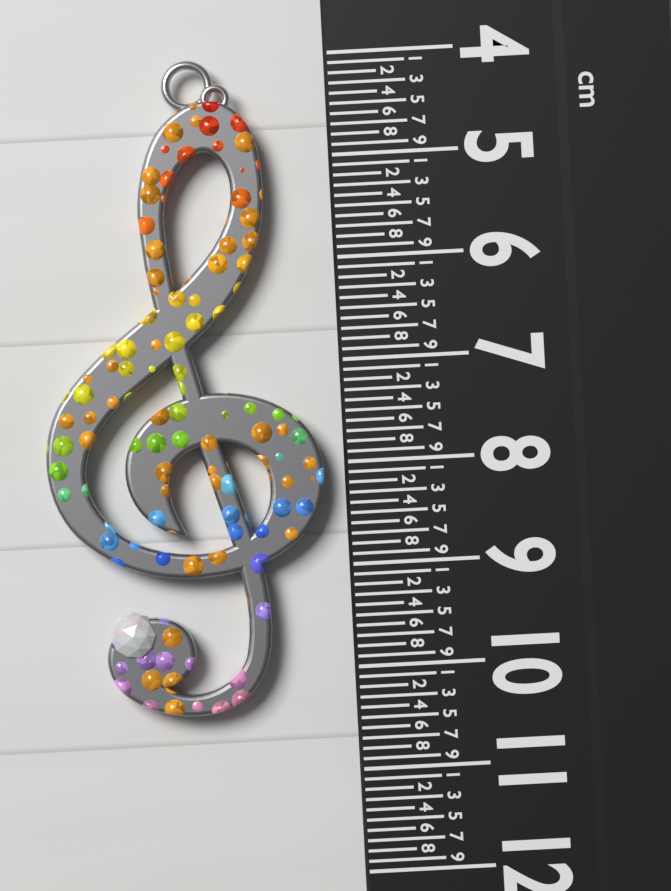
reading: 10.4 cm
